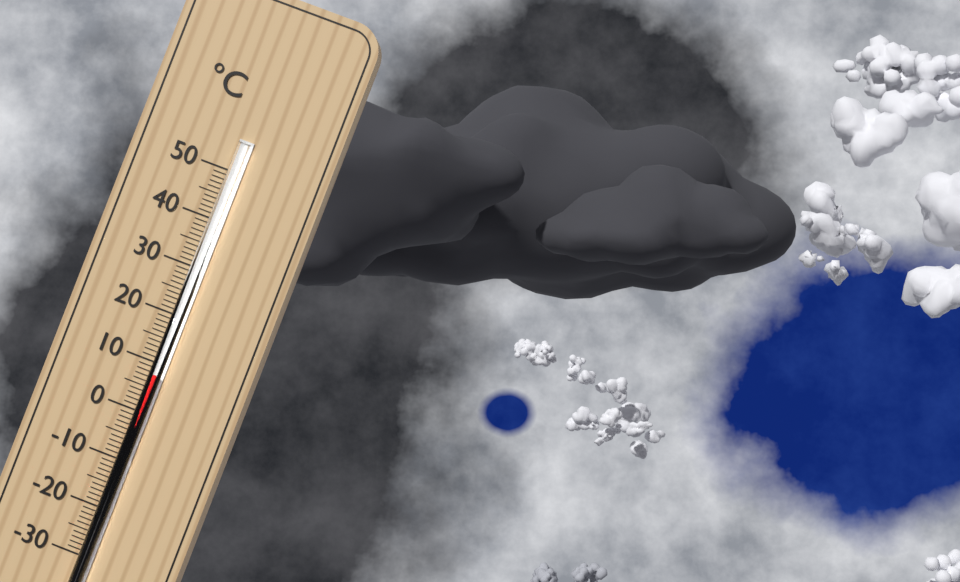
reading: 8 °C
